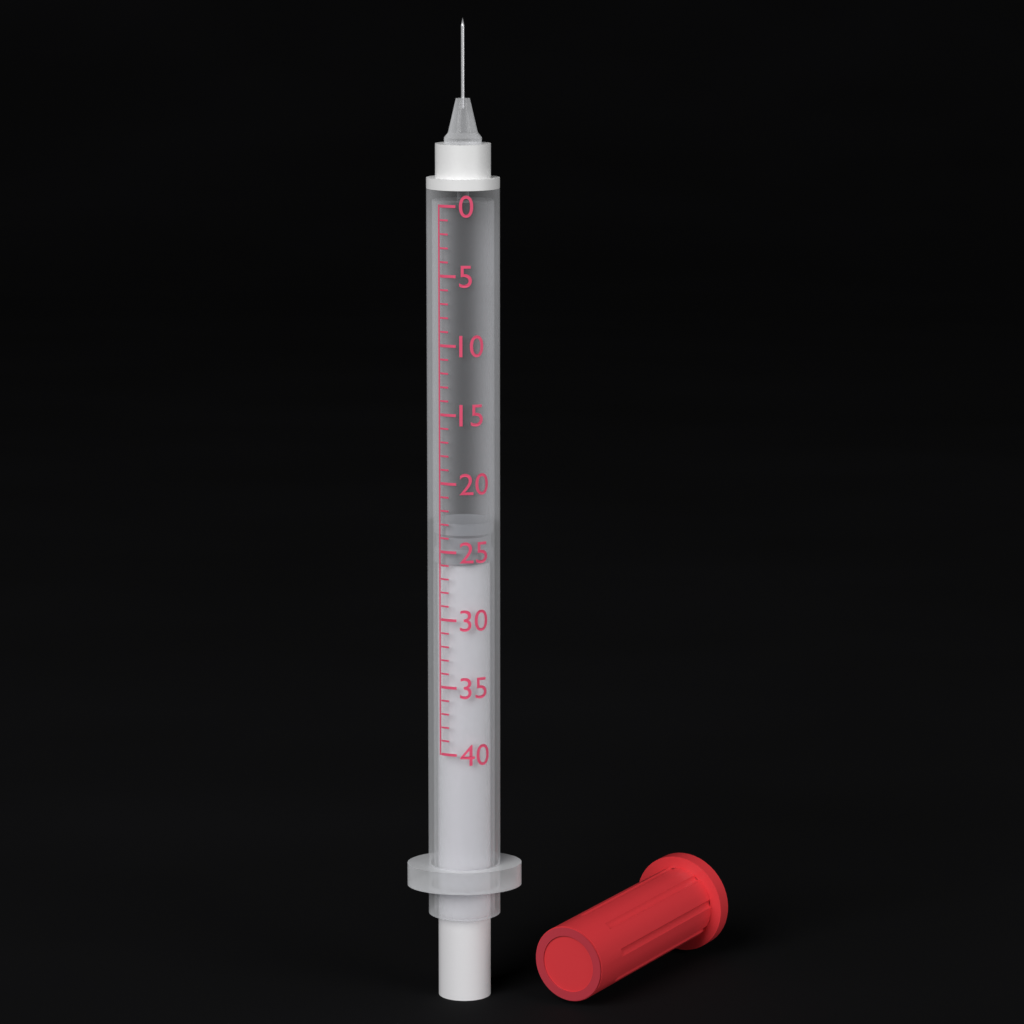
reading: 23 (no unit)
